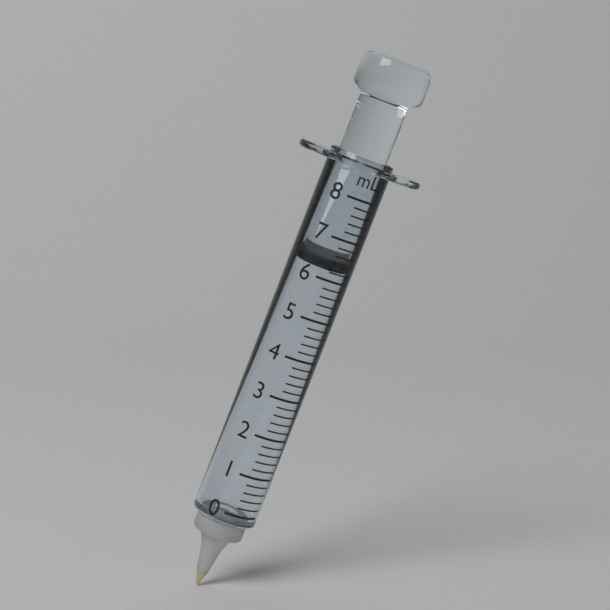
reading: 6.2 ml
